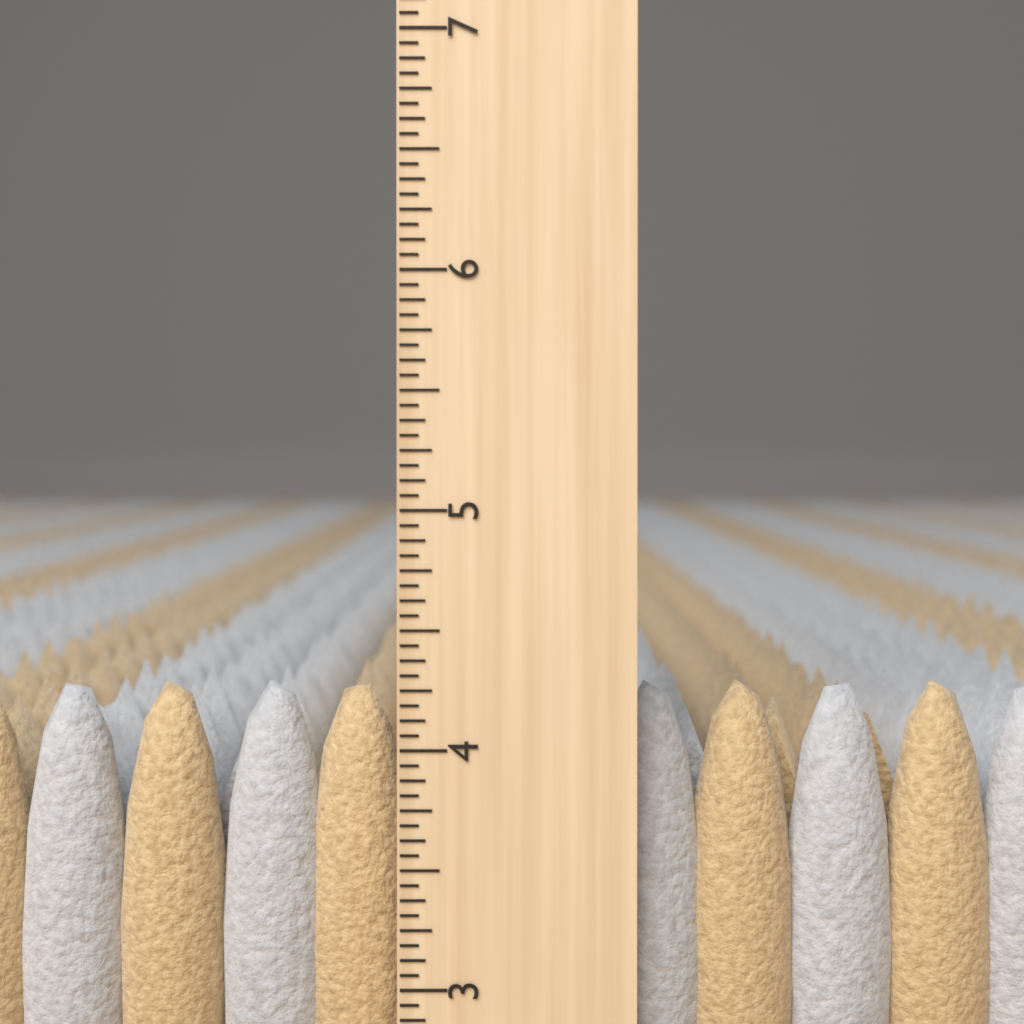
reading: 4.2500 inch
